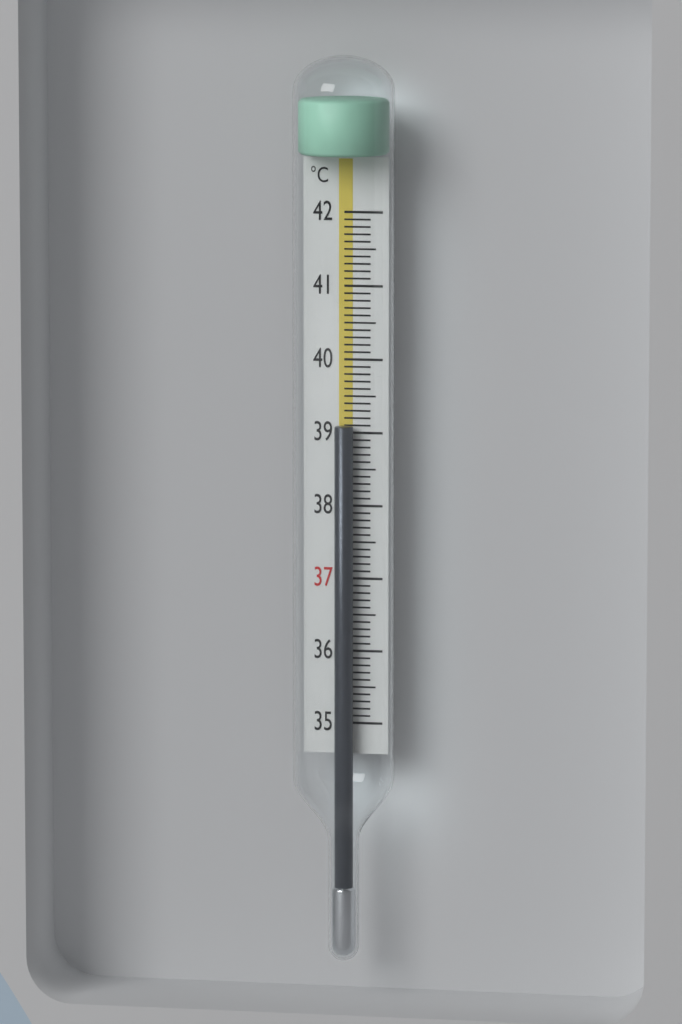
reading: 39.1 °C
